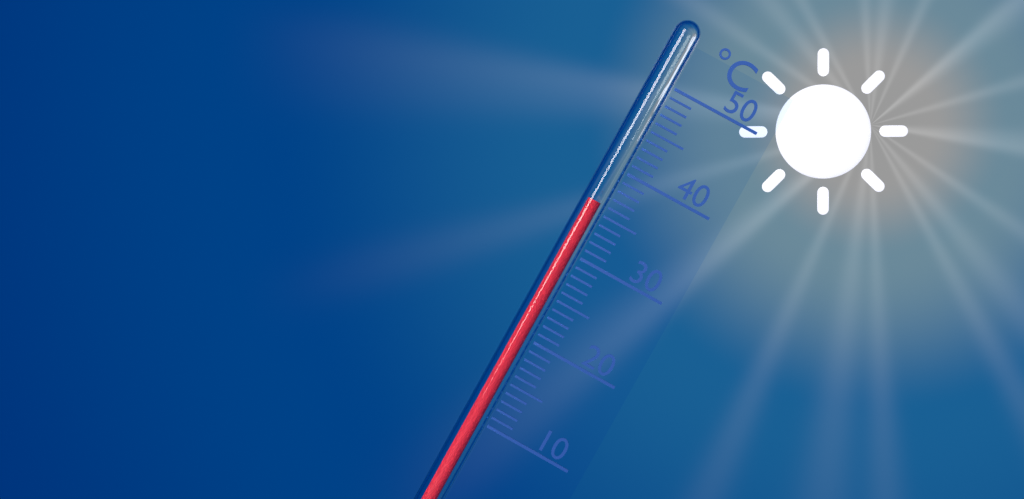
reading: 36 °C
